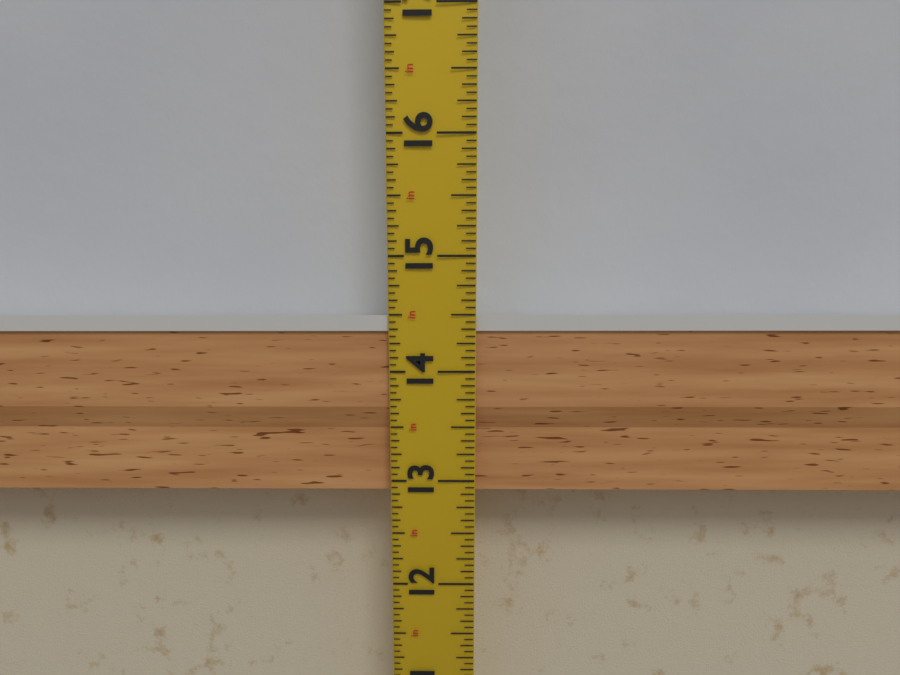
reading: 14.5000 in
